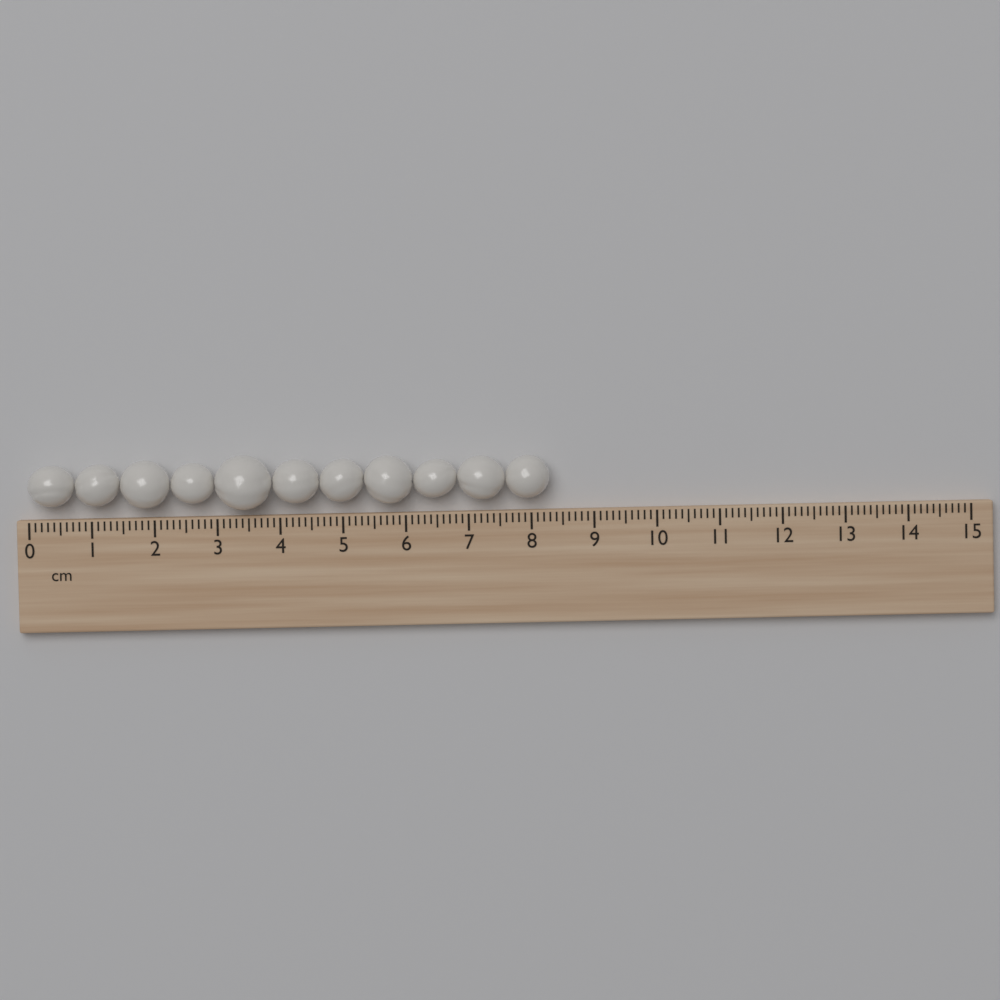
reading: 8.3 cm
